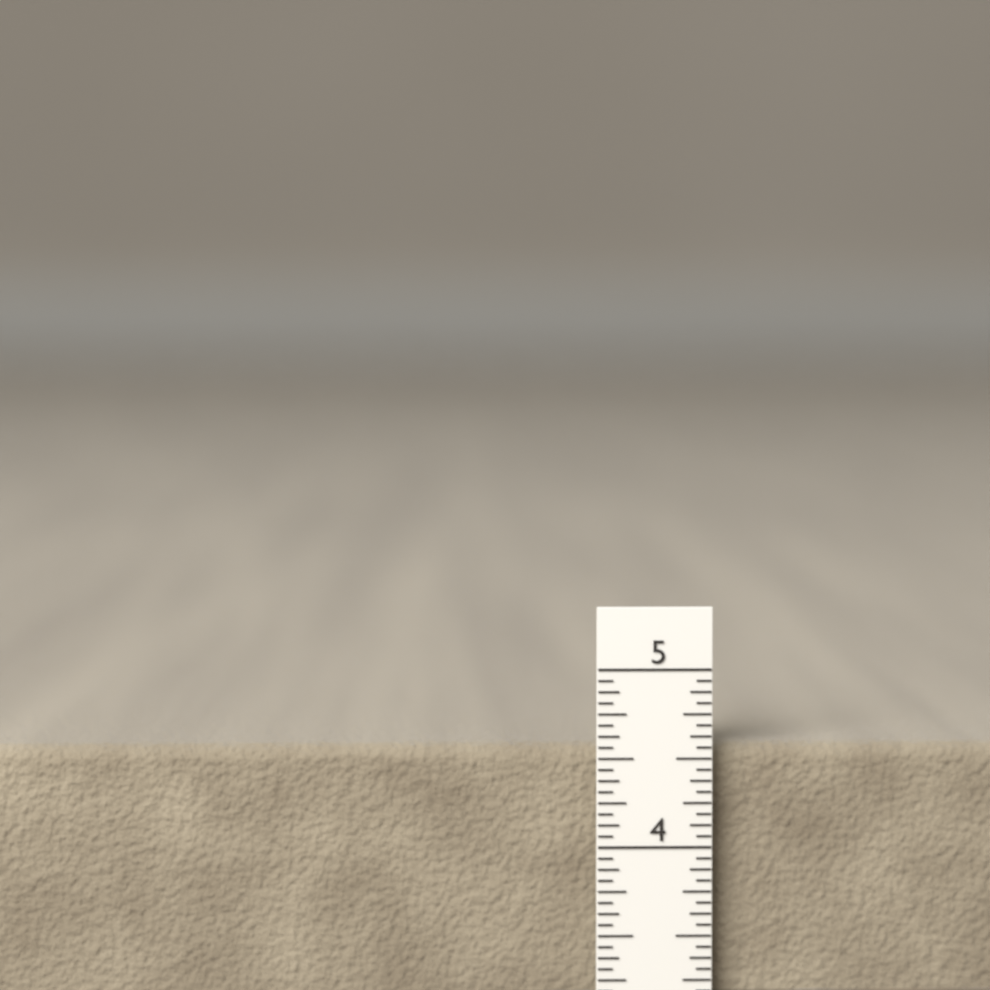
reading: 4.5625 in
